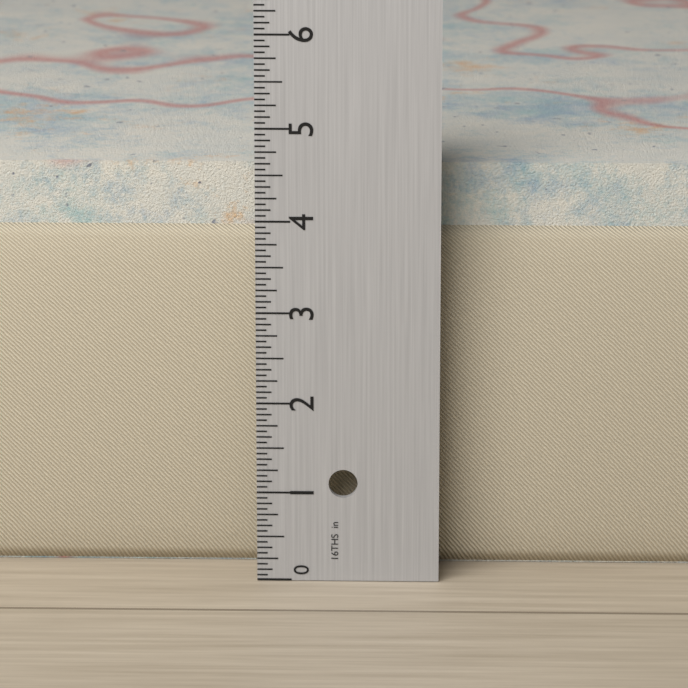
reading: 4.5000 in
